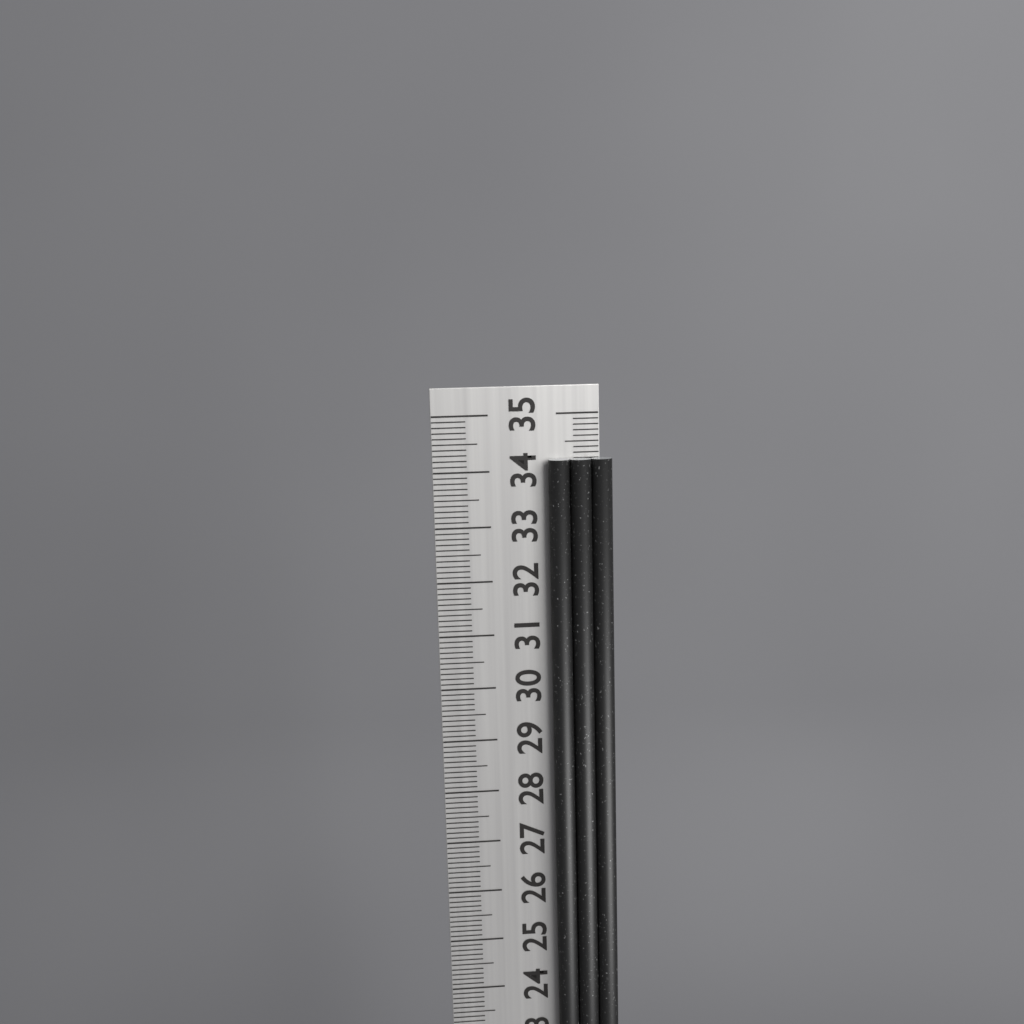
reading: 34.2 cm
